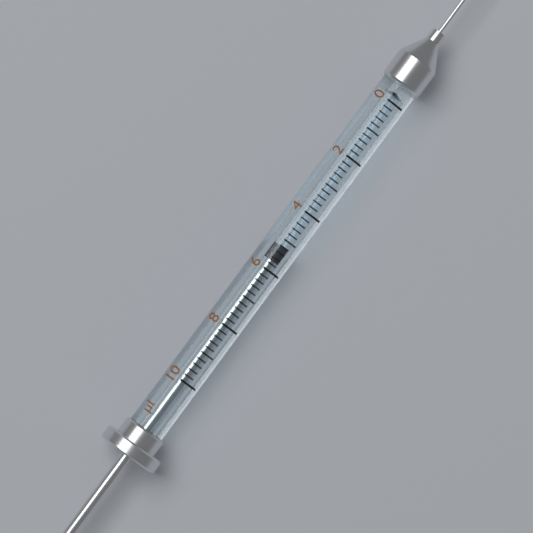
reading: 5.2 µl
